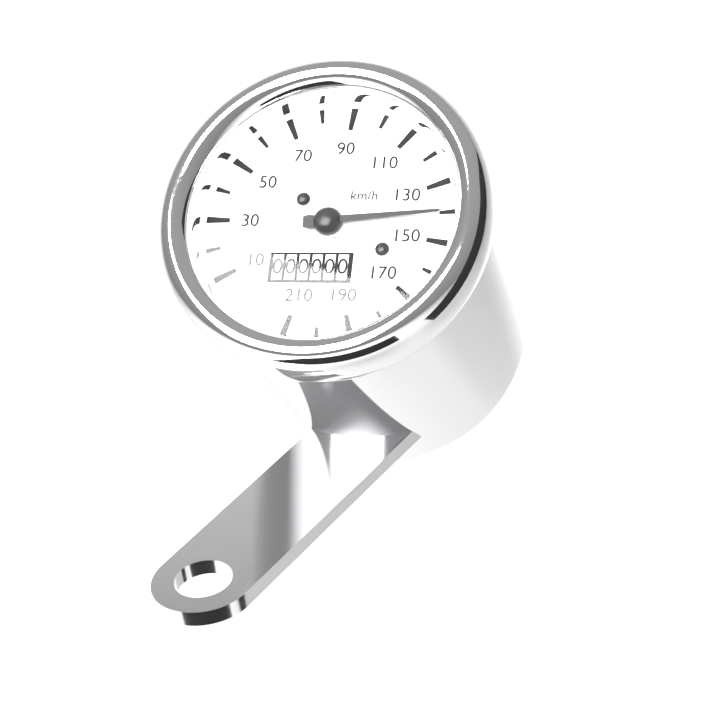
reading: 140 km/h
